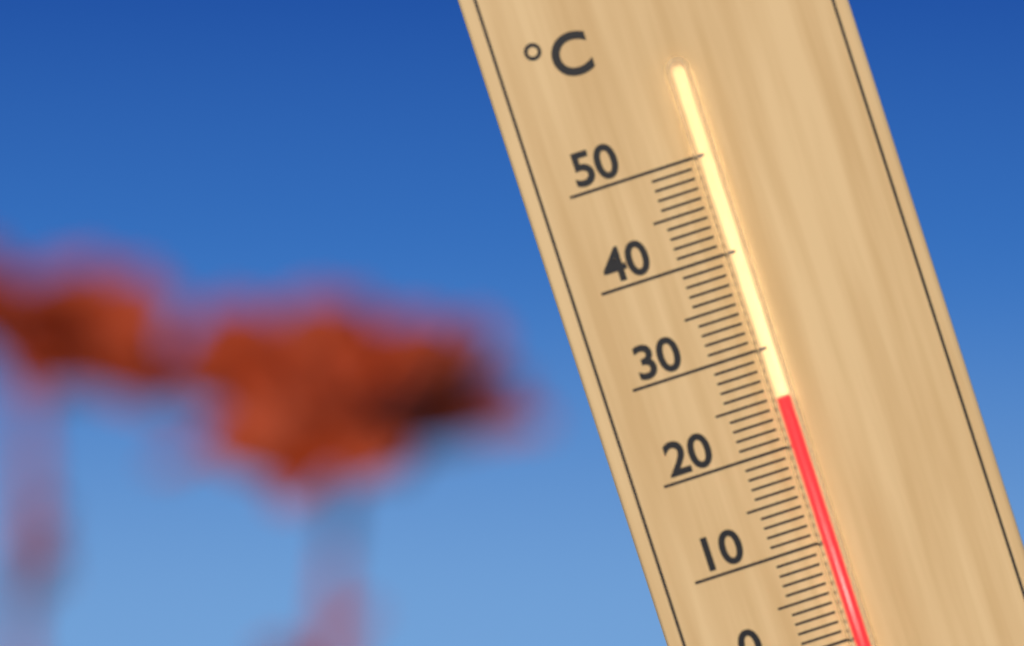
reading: 25 °C
